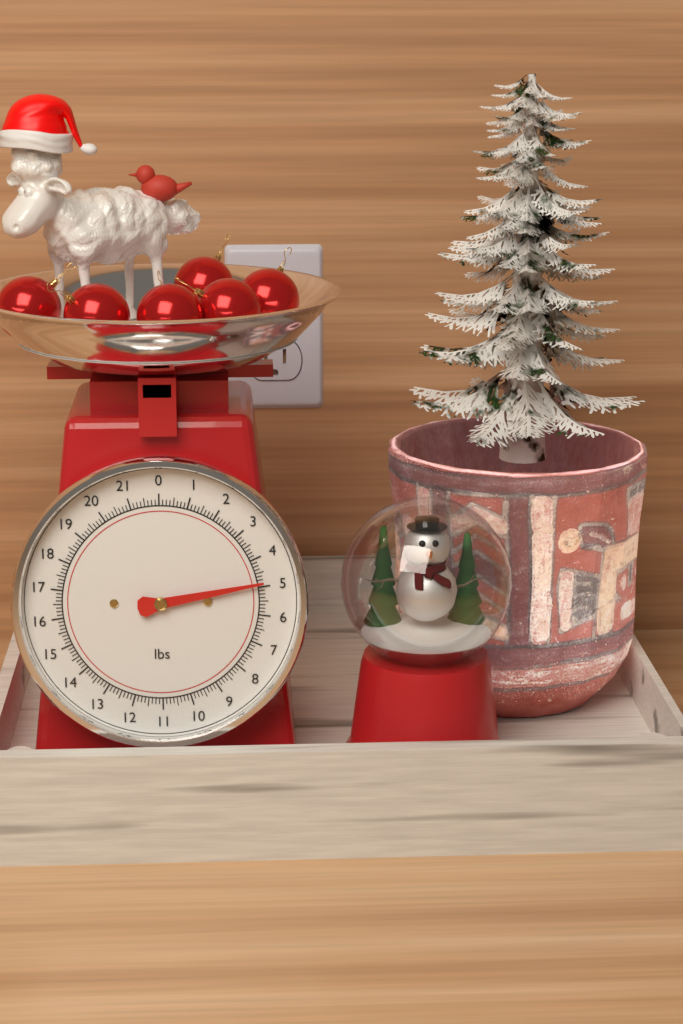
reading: 4.875 lbs
